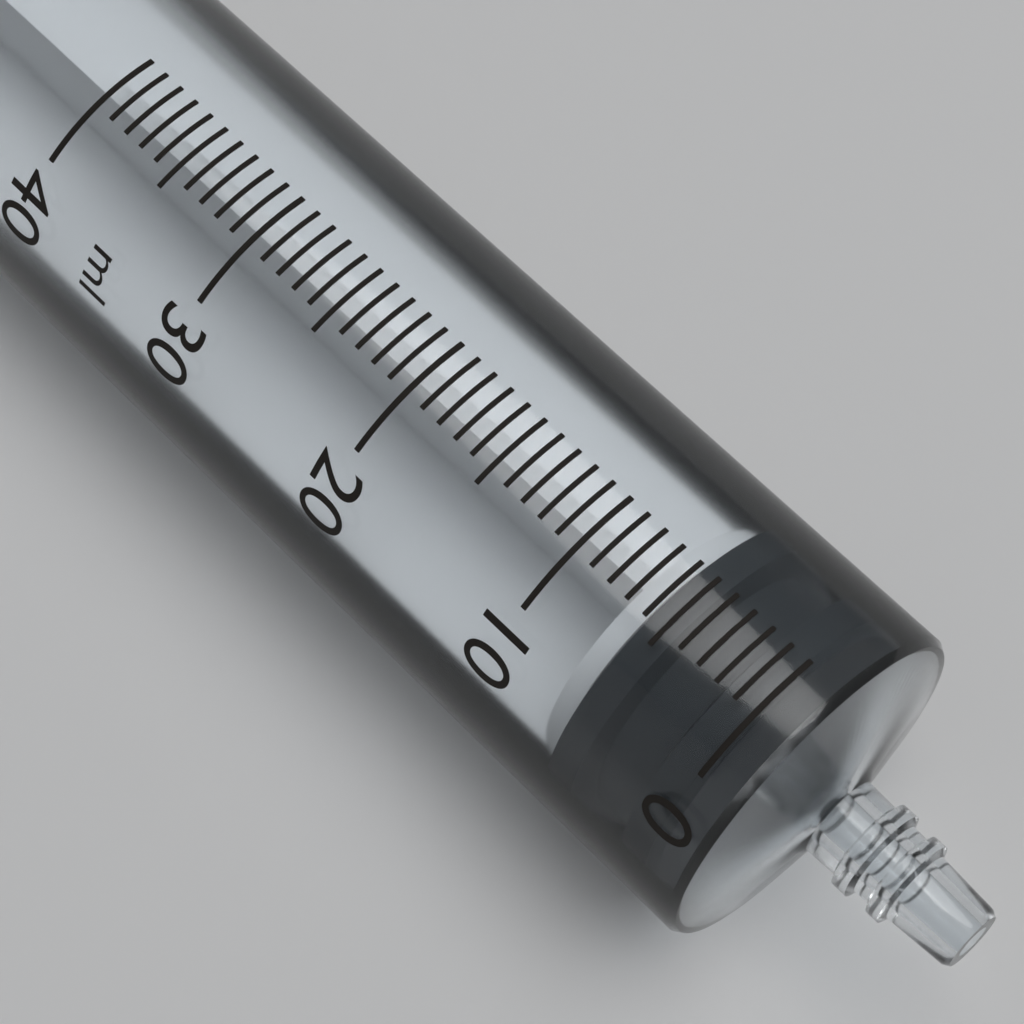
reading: 0 ml
